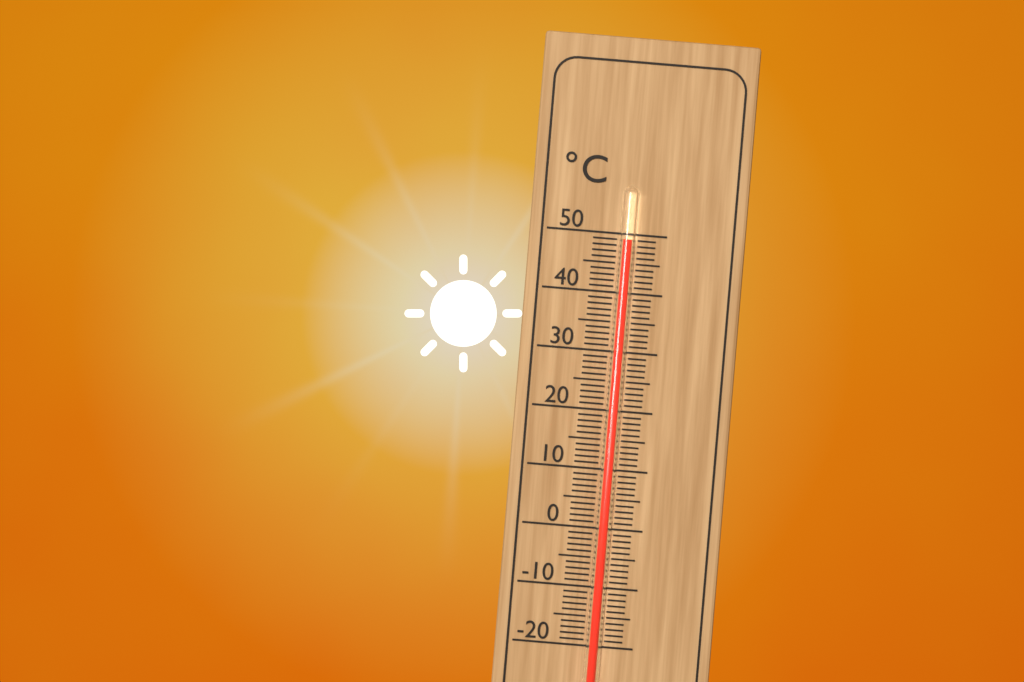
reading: 49 °C
